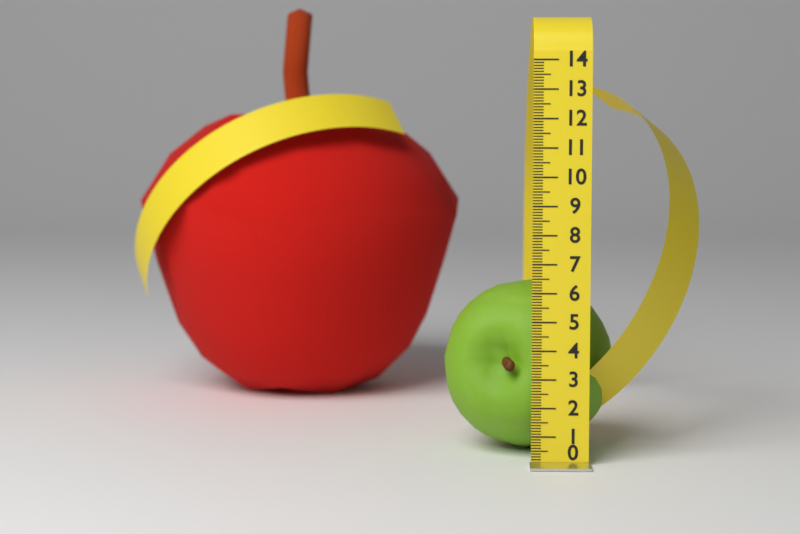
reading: 6.1 (no unit)
